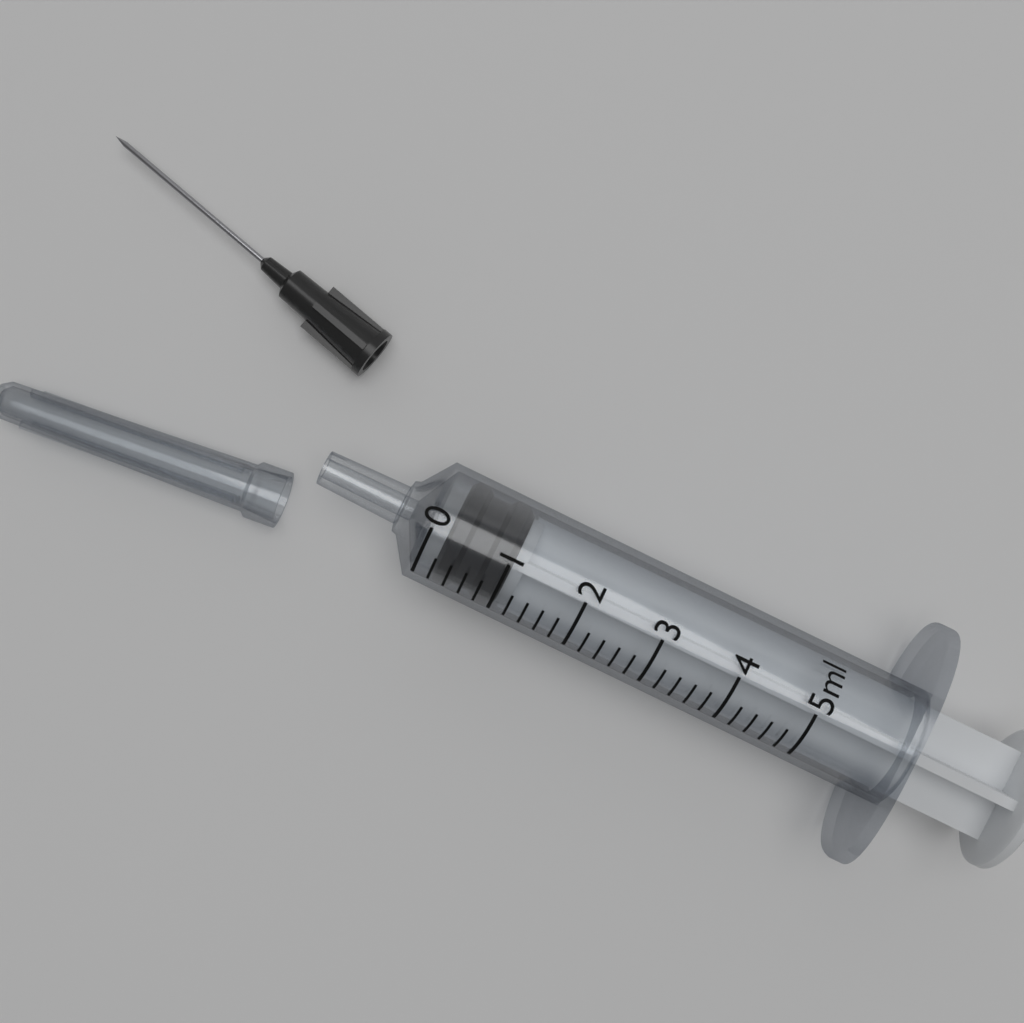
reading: 0.2 ml
